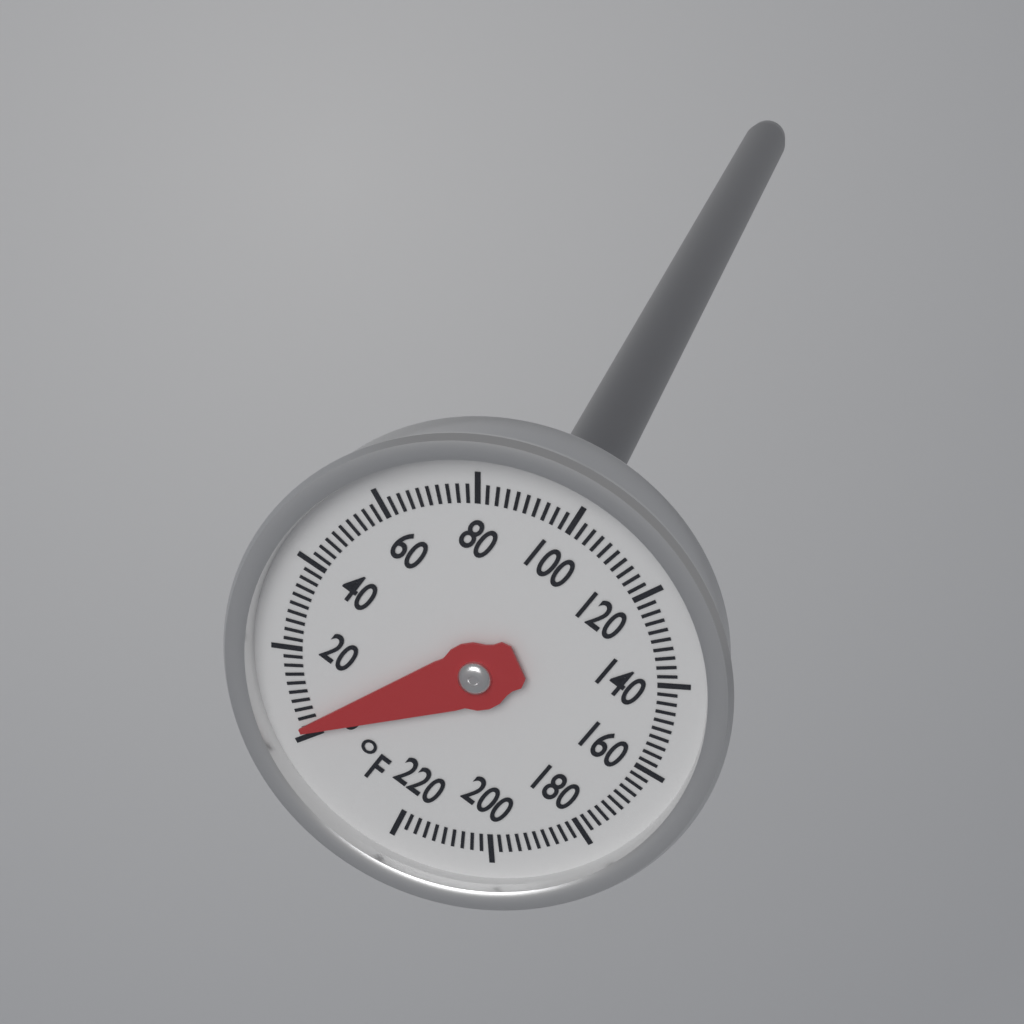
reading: 2 °F
